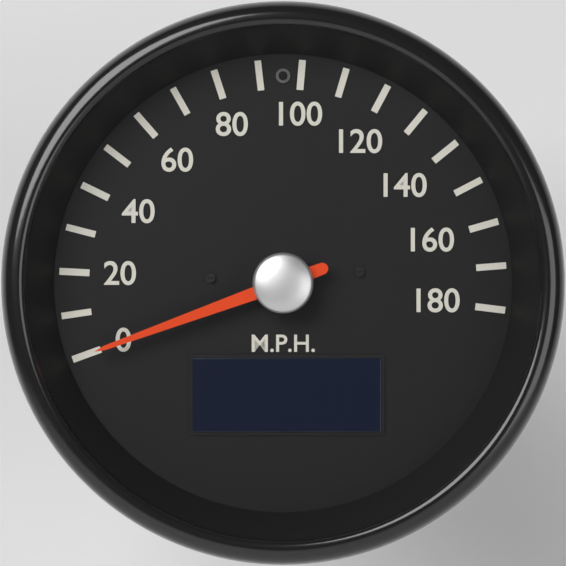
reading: 0 mph
